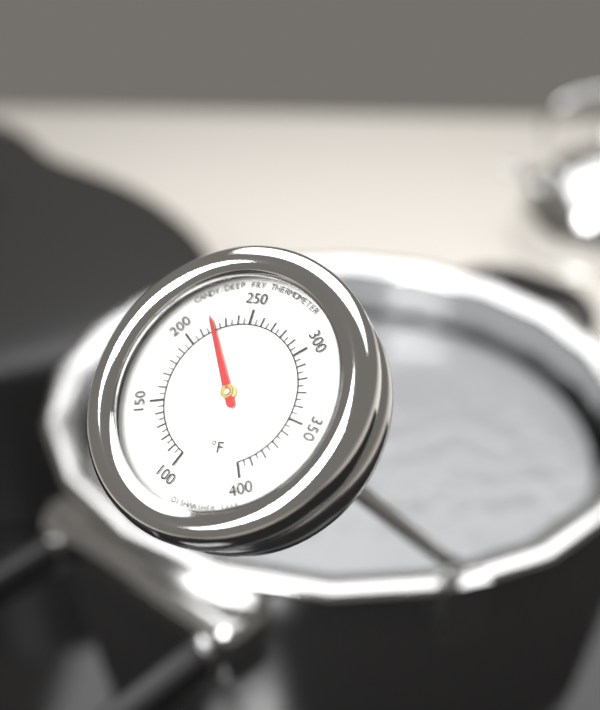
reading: 220 °F
